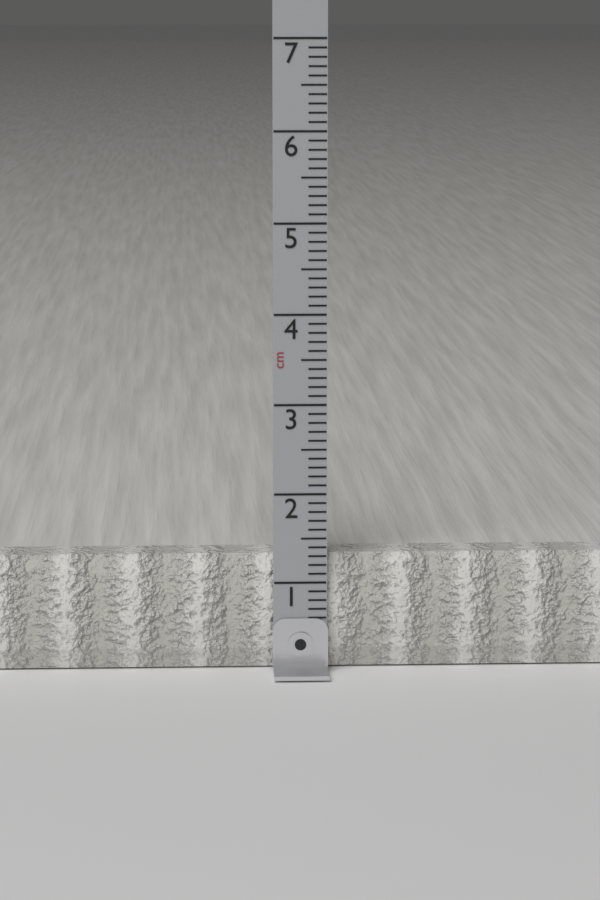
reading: 1.3 cm
